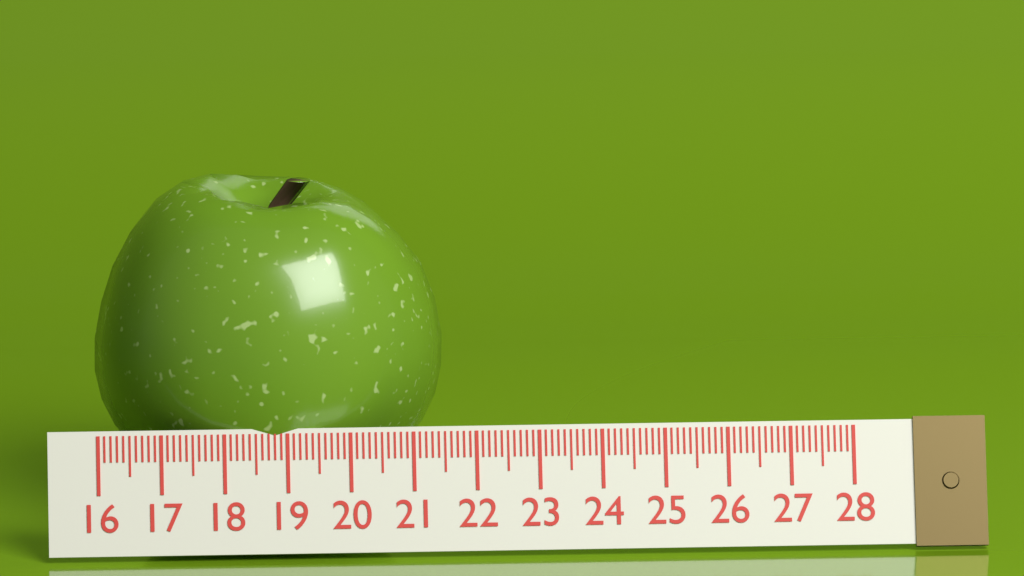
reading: 21.6 (no unit)
